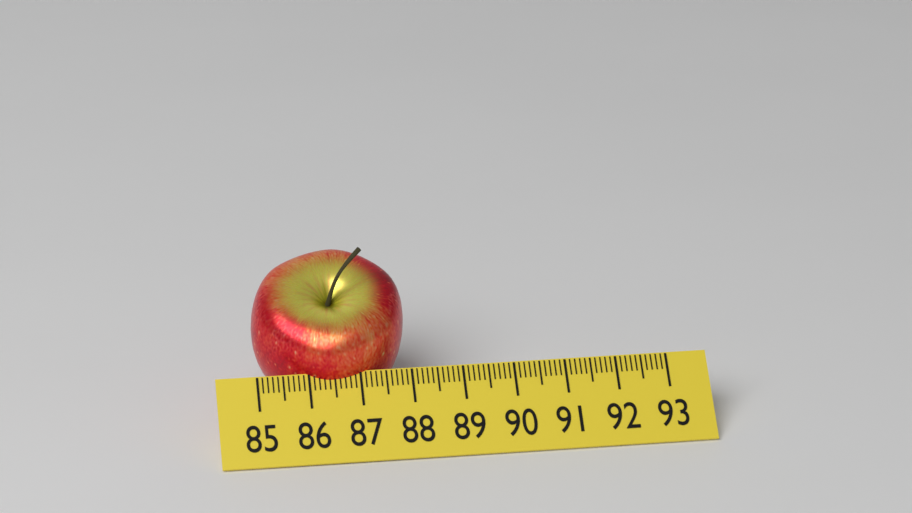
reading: 88.0 (no unit)
